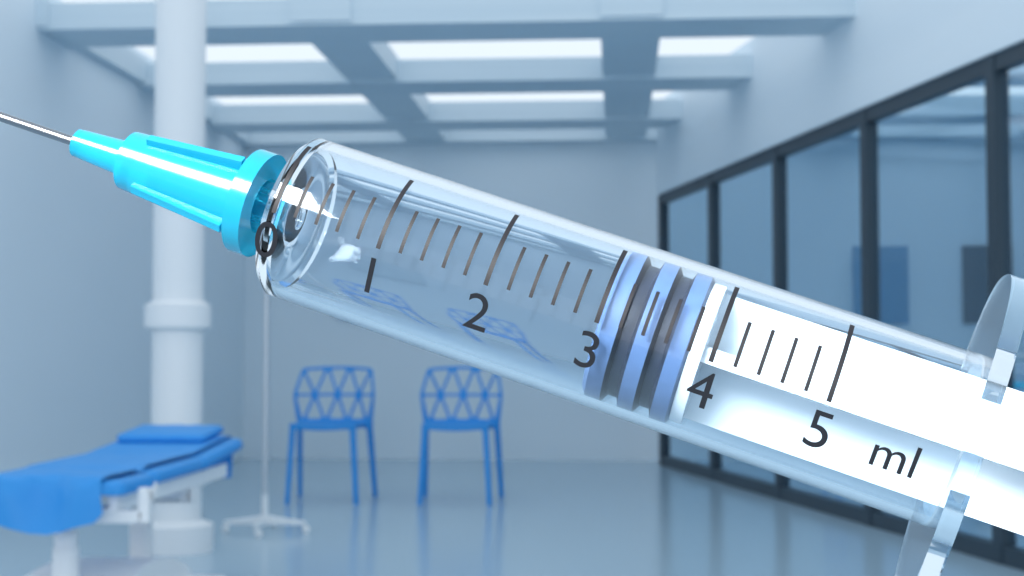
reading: 3.0 ml
